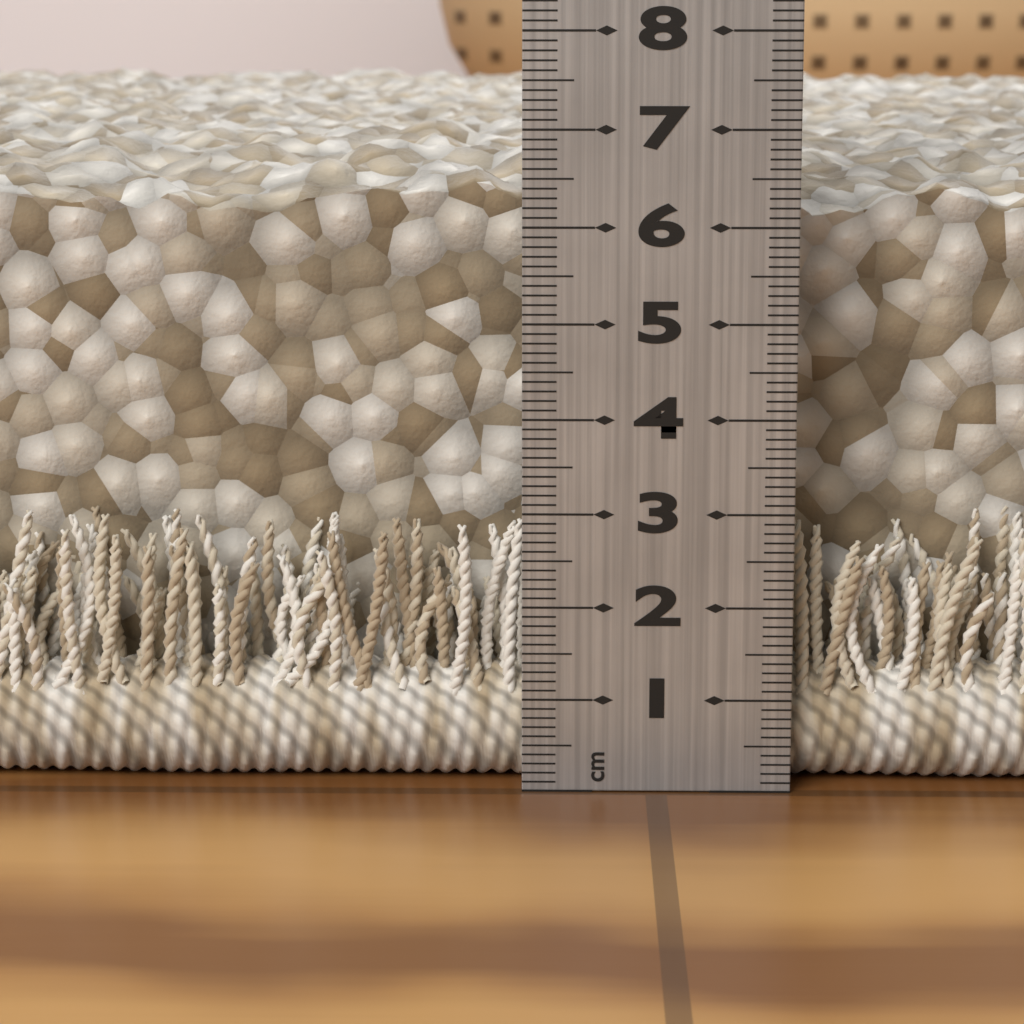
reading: 6.9 cm
